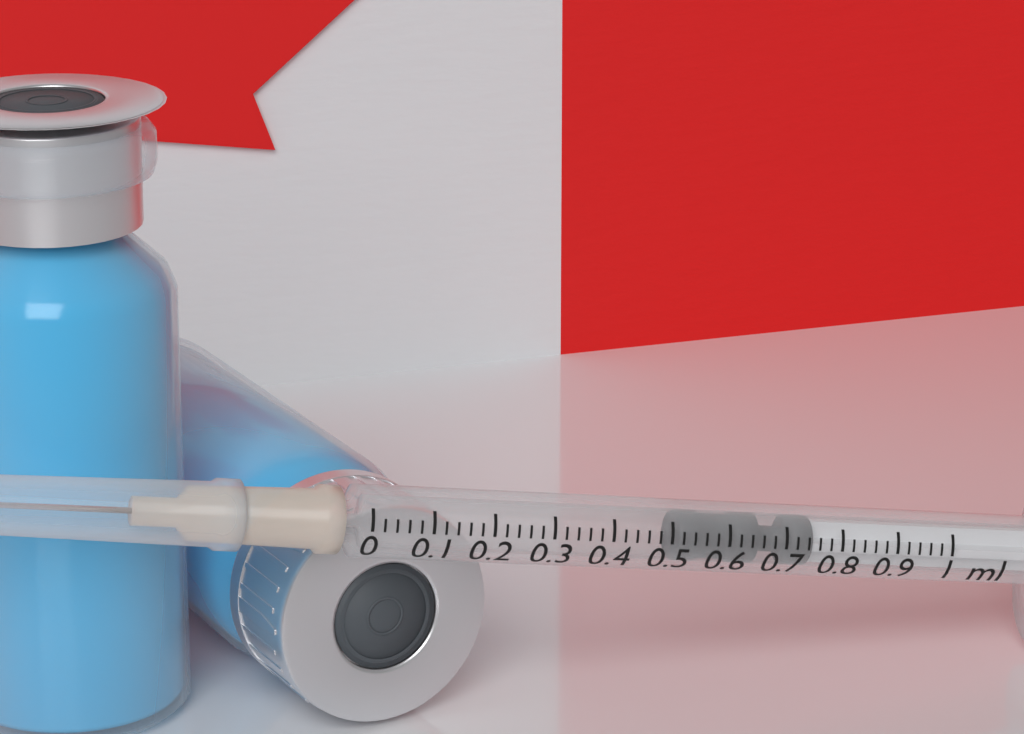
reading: 0.52 ml
